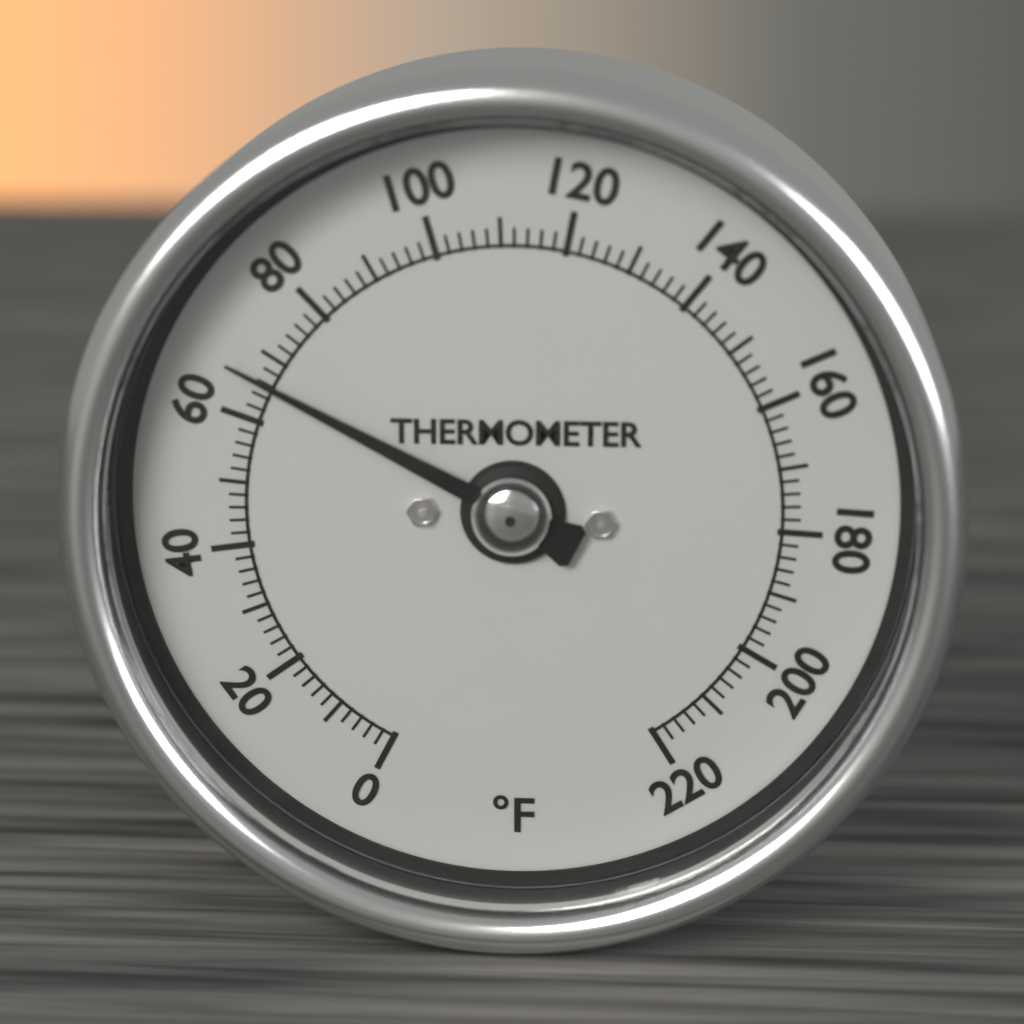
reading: 66 °F
